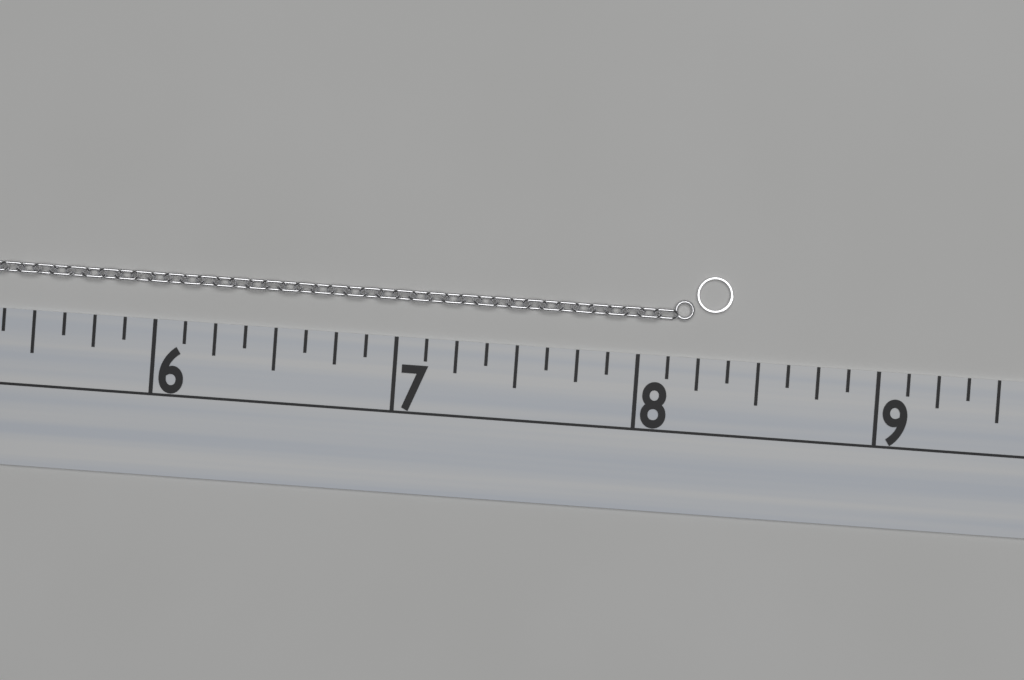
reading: 8.375 (no unit)
